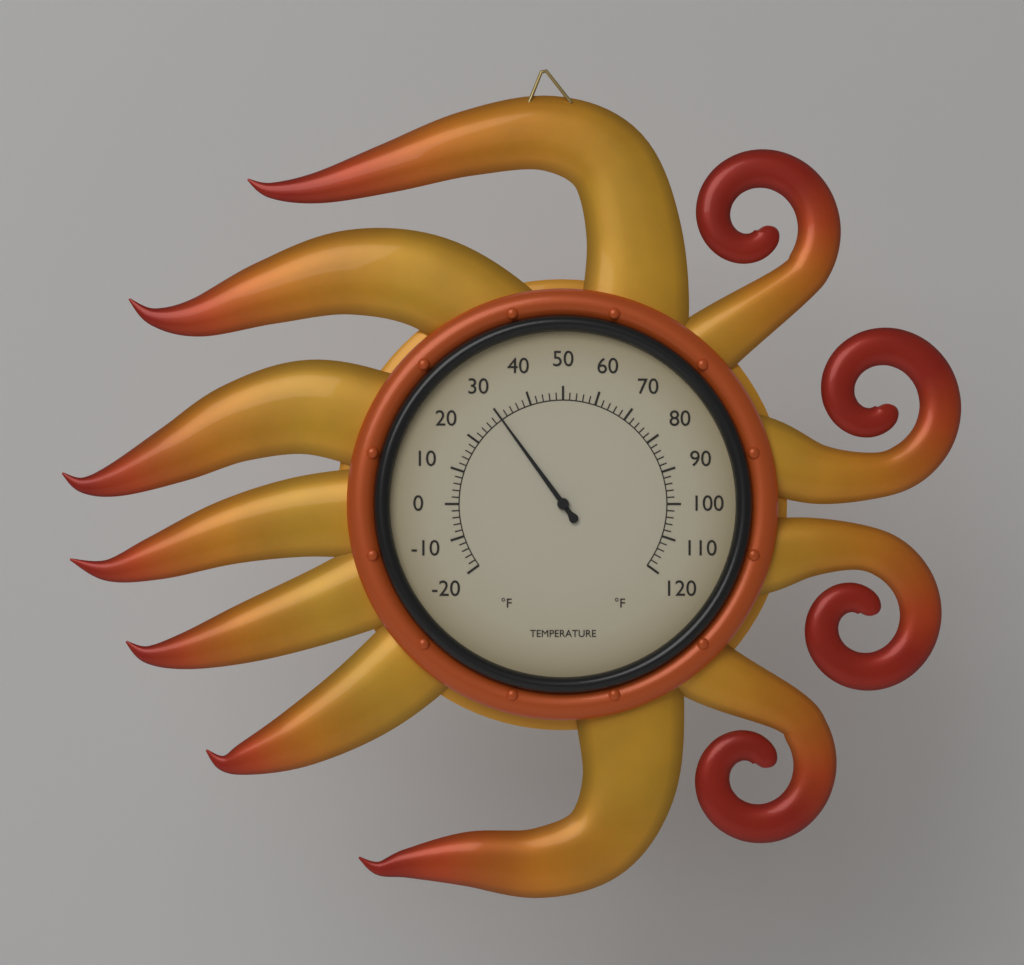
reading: 30 °F
